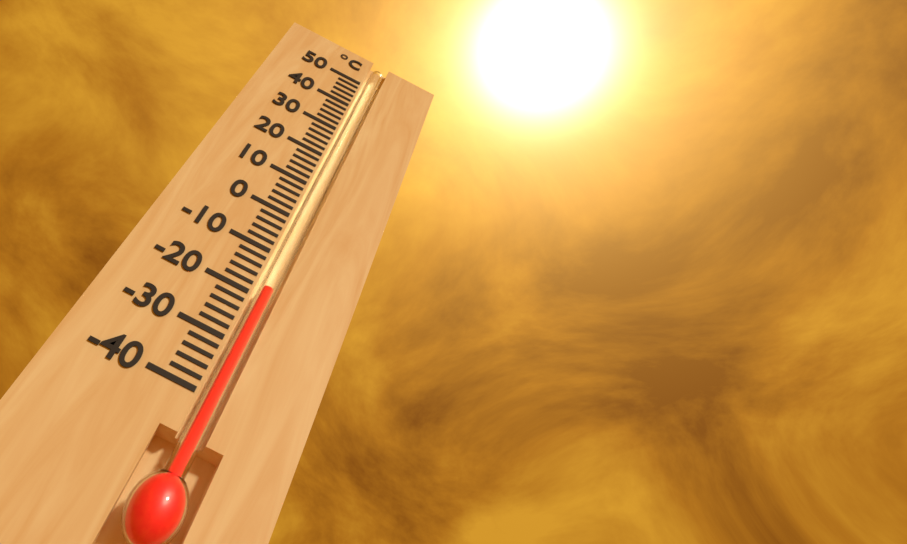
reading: -18 °C
